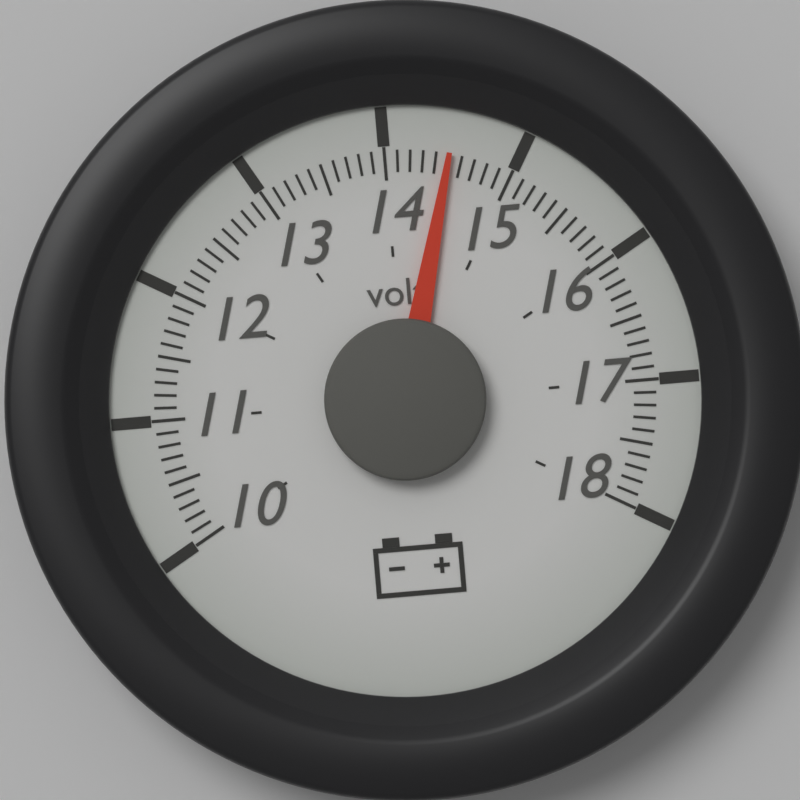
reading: 14.5 volt
